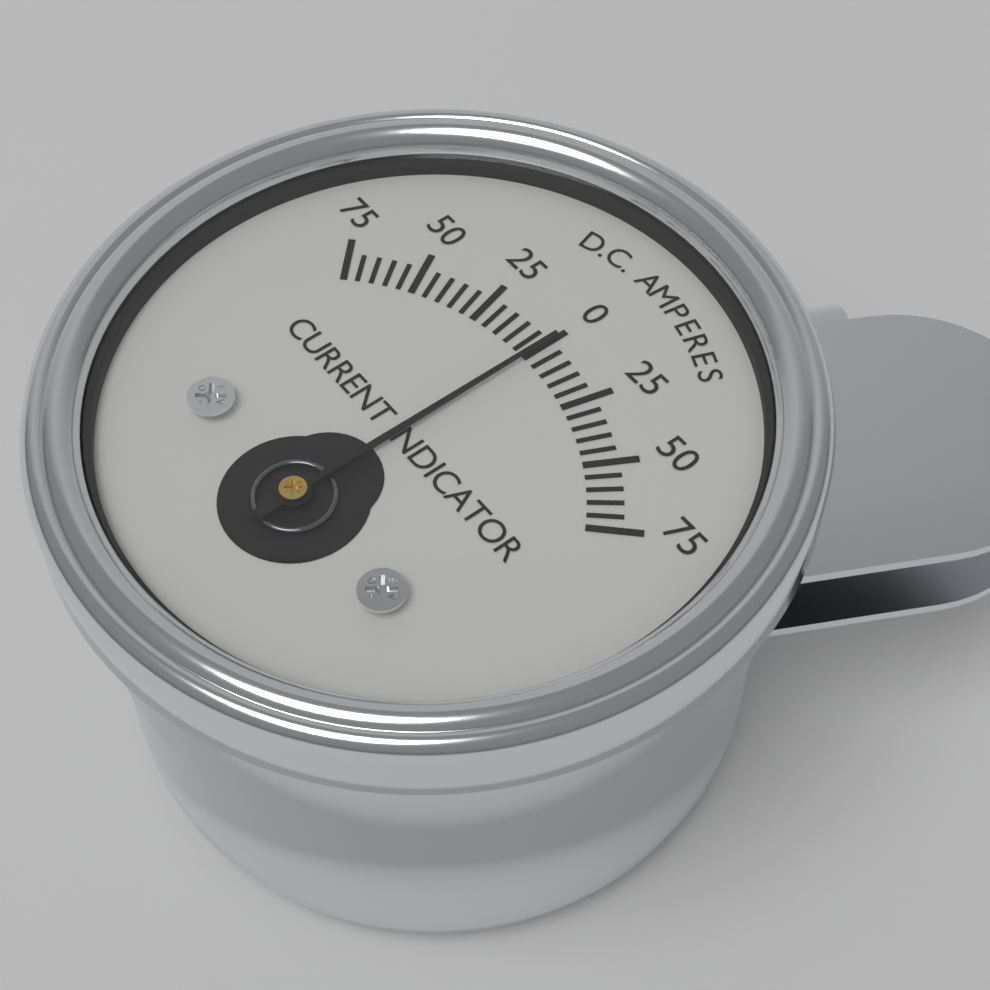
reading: 0 A
